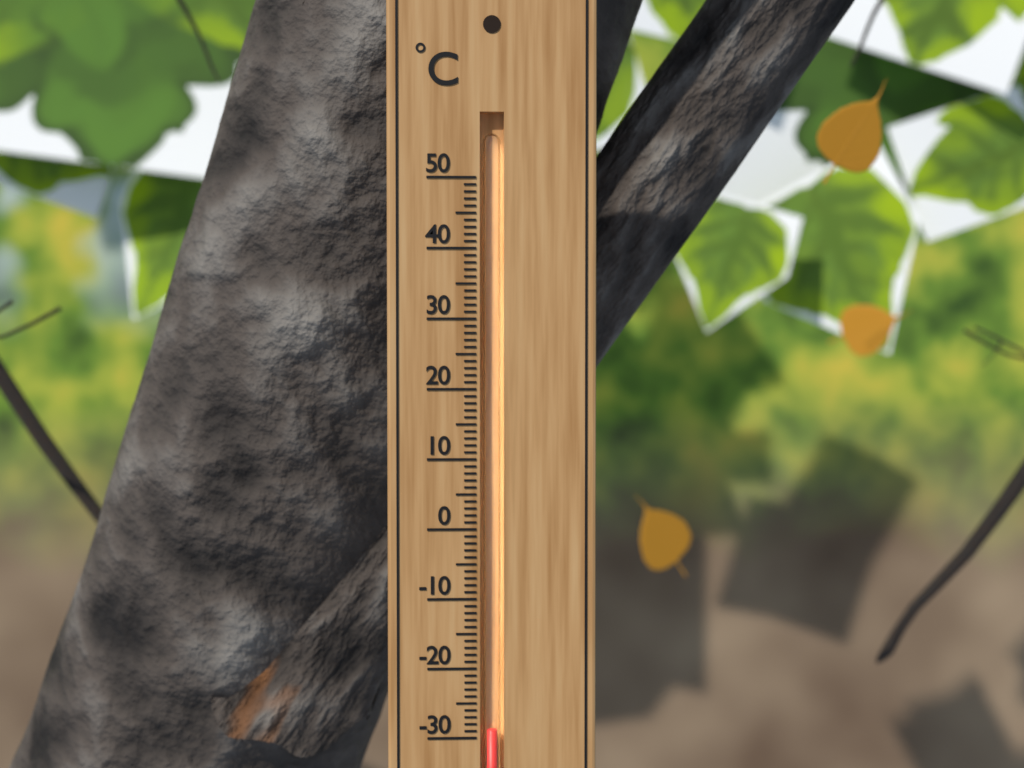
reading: -29 °C
